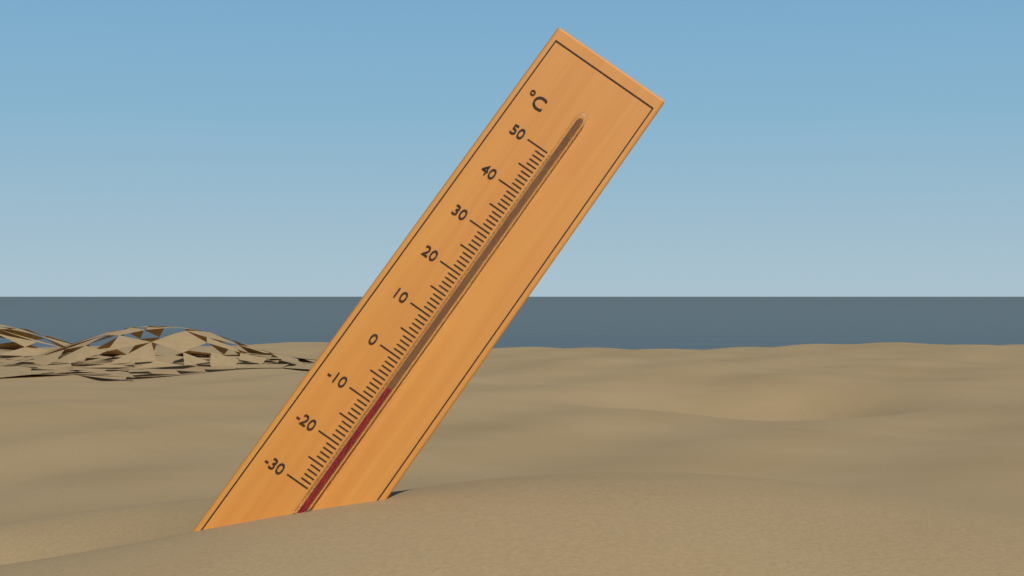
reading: -6 °C
